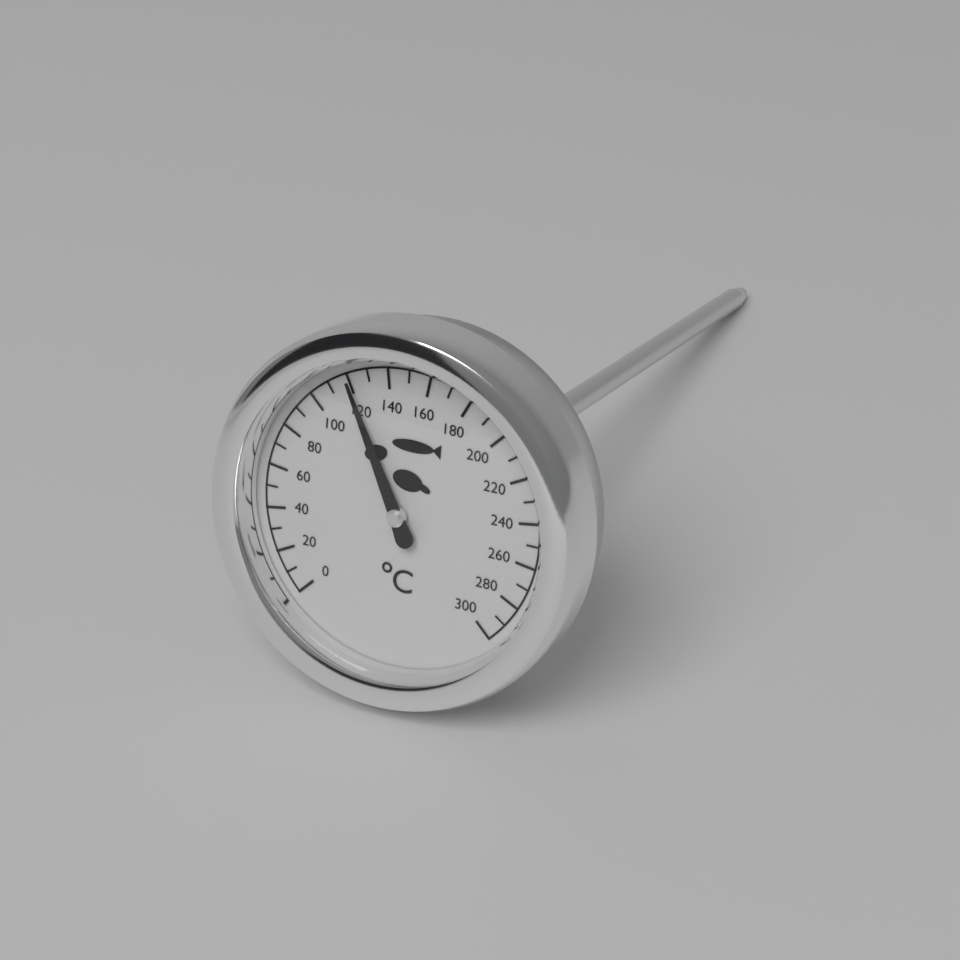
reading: 120 °C
